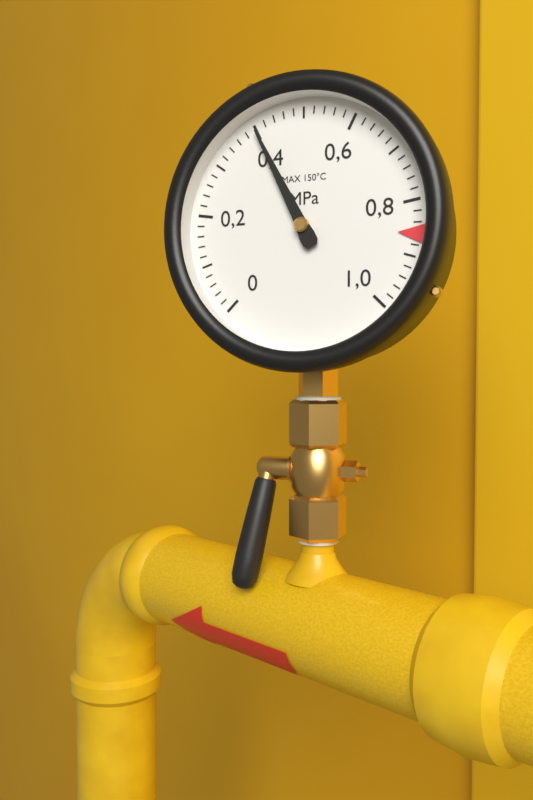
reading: 0.40 MPa
